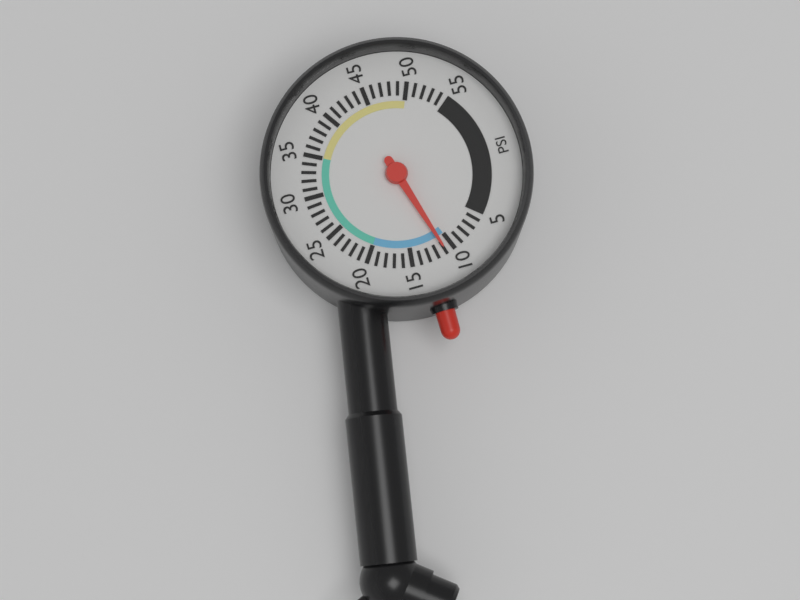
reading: 11 psi
